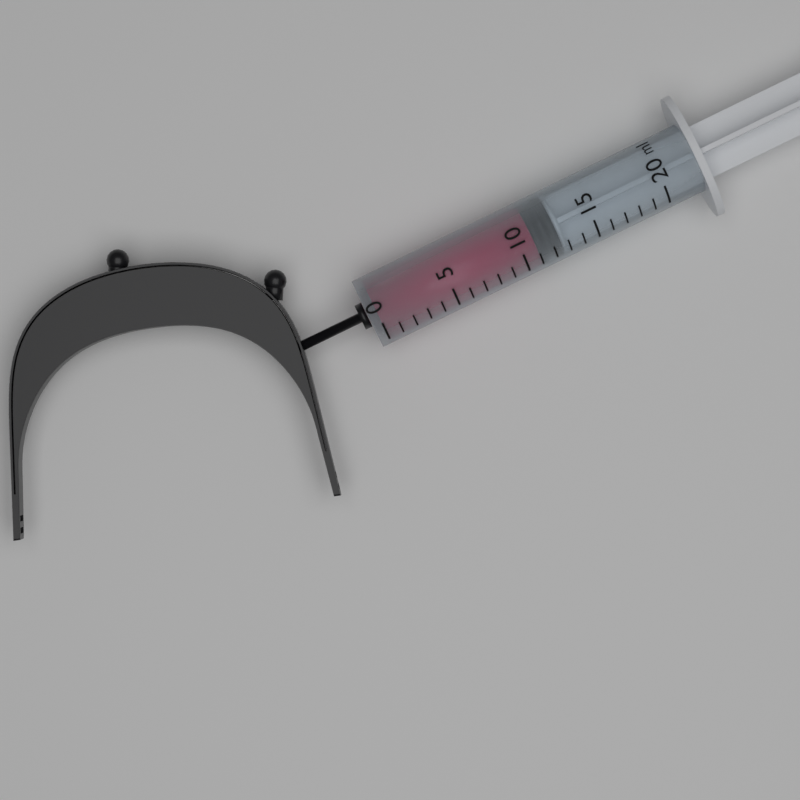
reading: 11 ml
